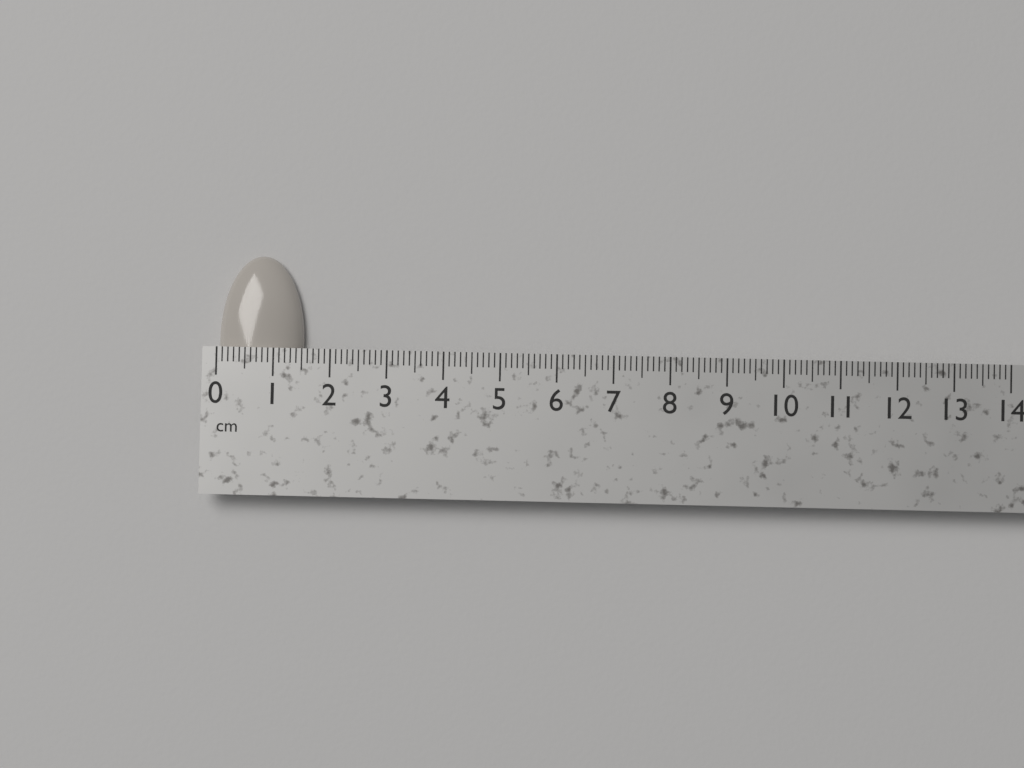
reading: 1.5 cm
